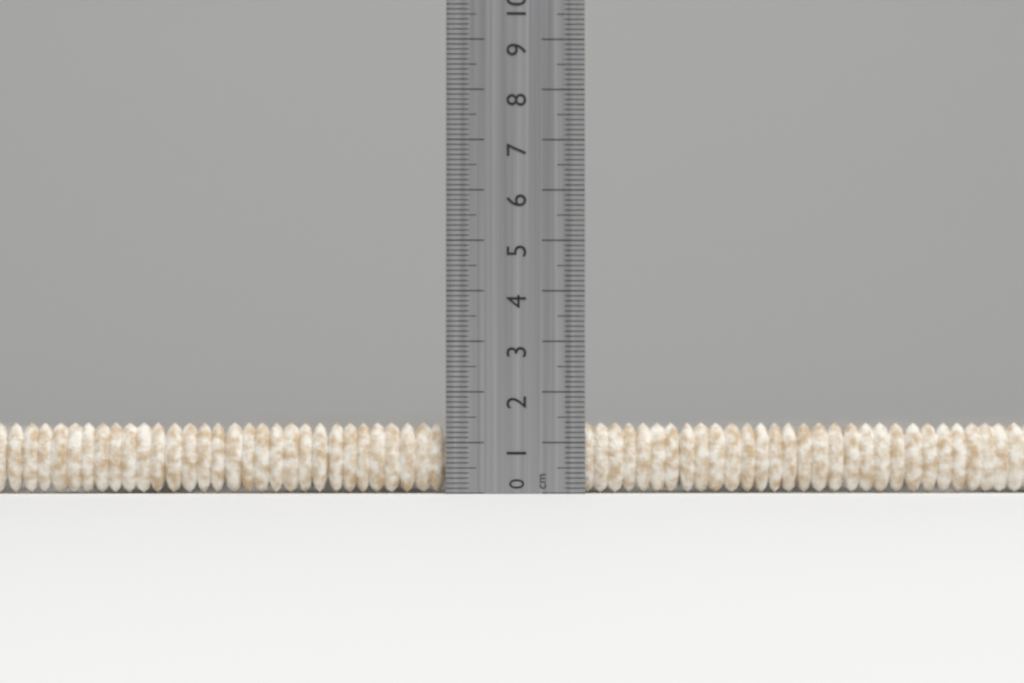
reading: 1.4 cm
